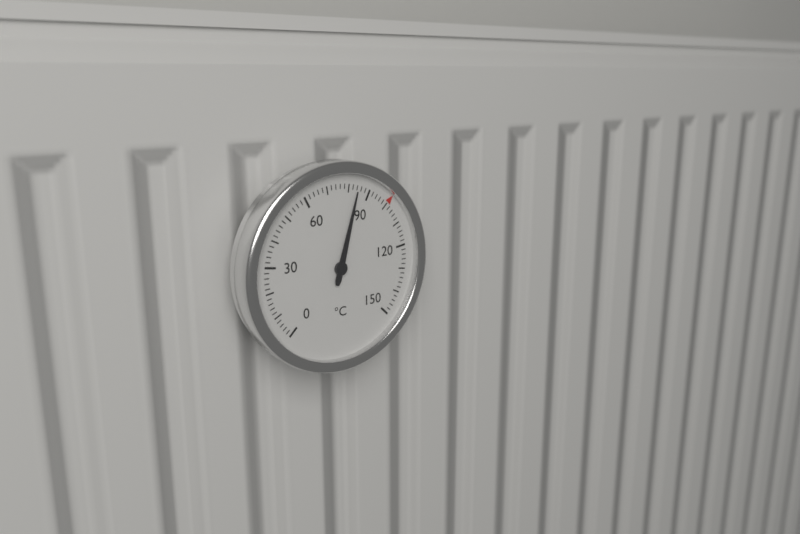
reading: 84 °C
